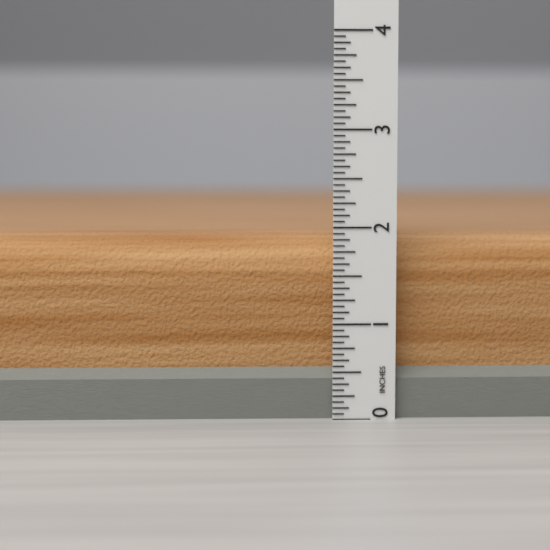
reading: 1.9375 in
